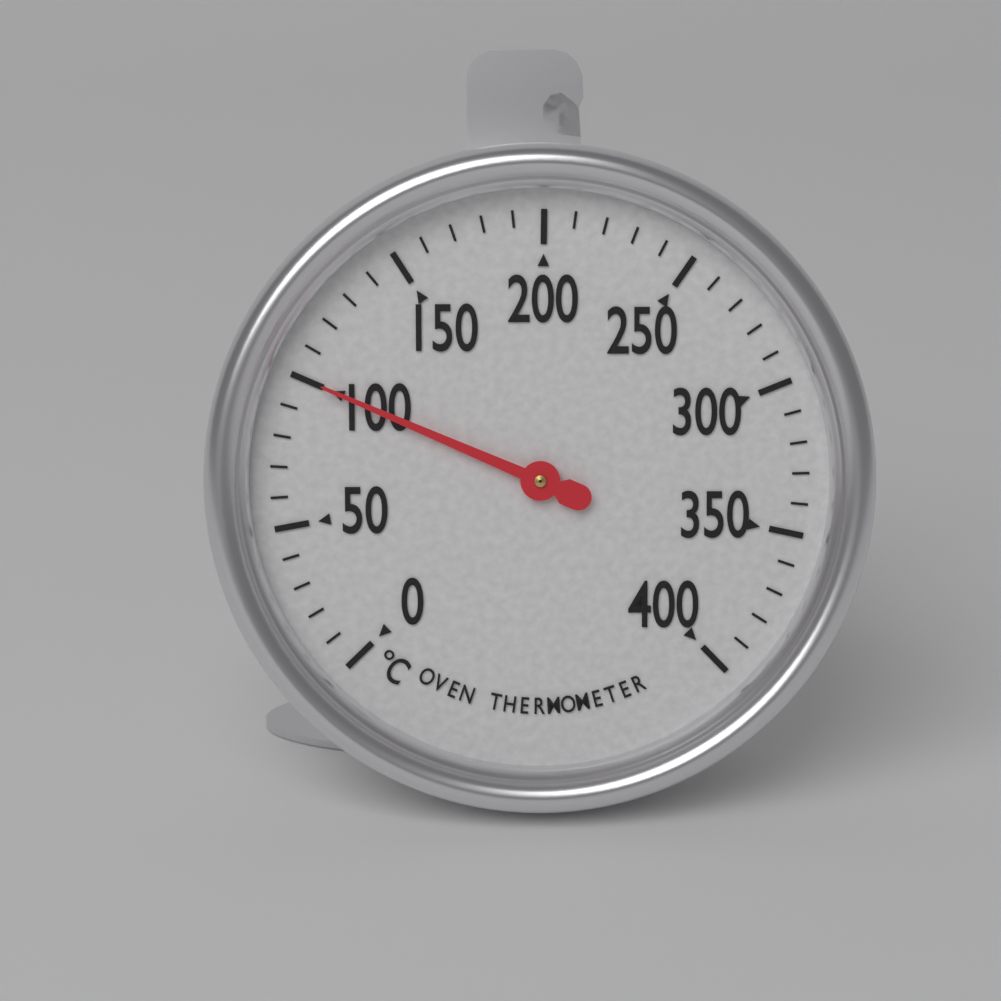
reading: 100 °C
